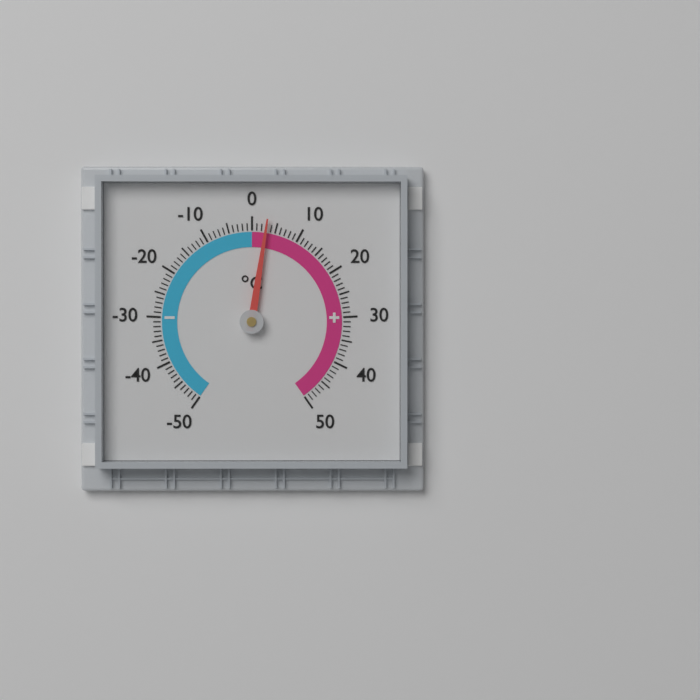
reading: 3 °C
